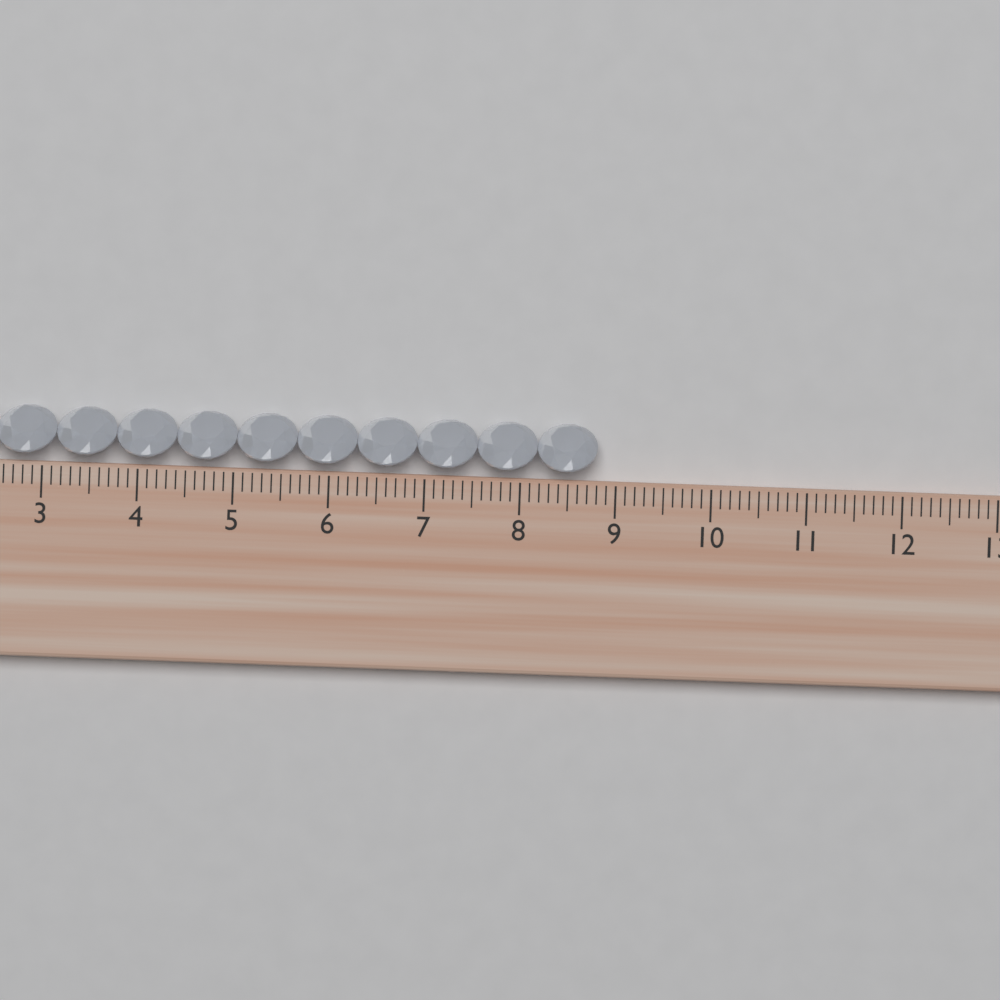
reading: 8.8 cm
